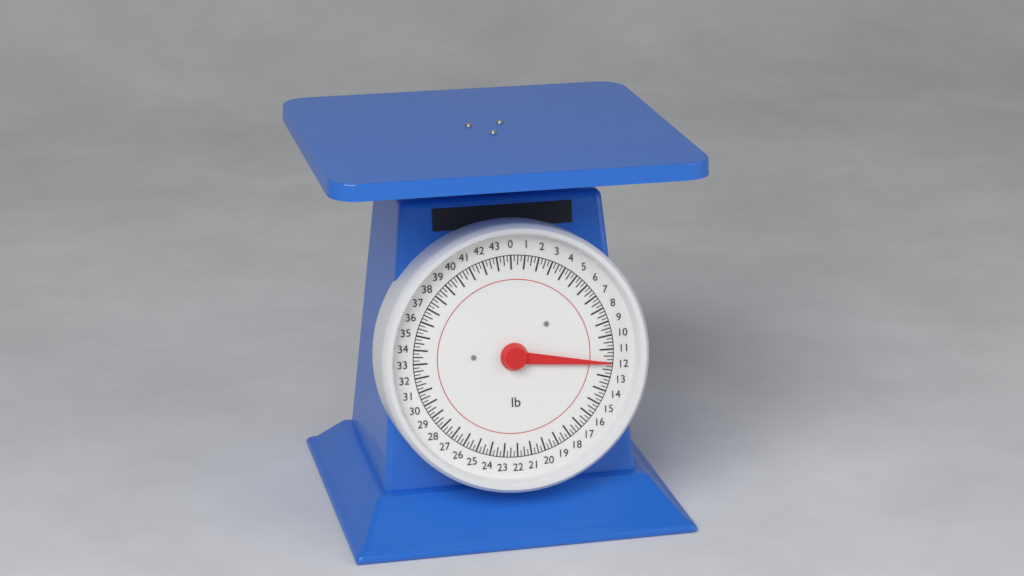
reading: 12.00 lb
